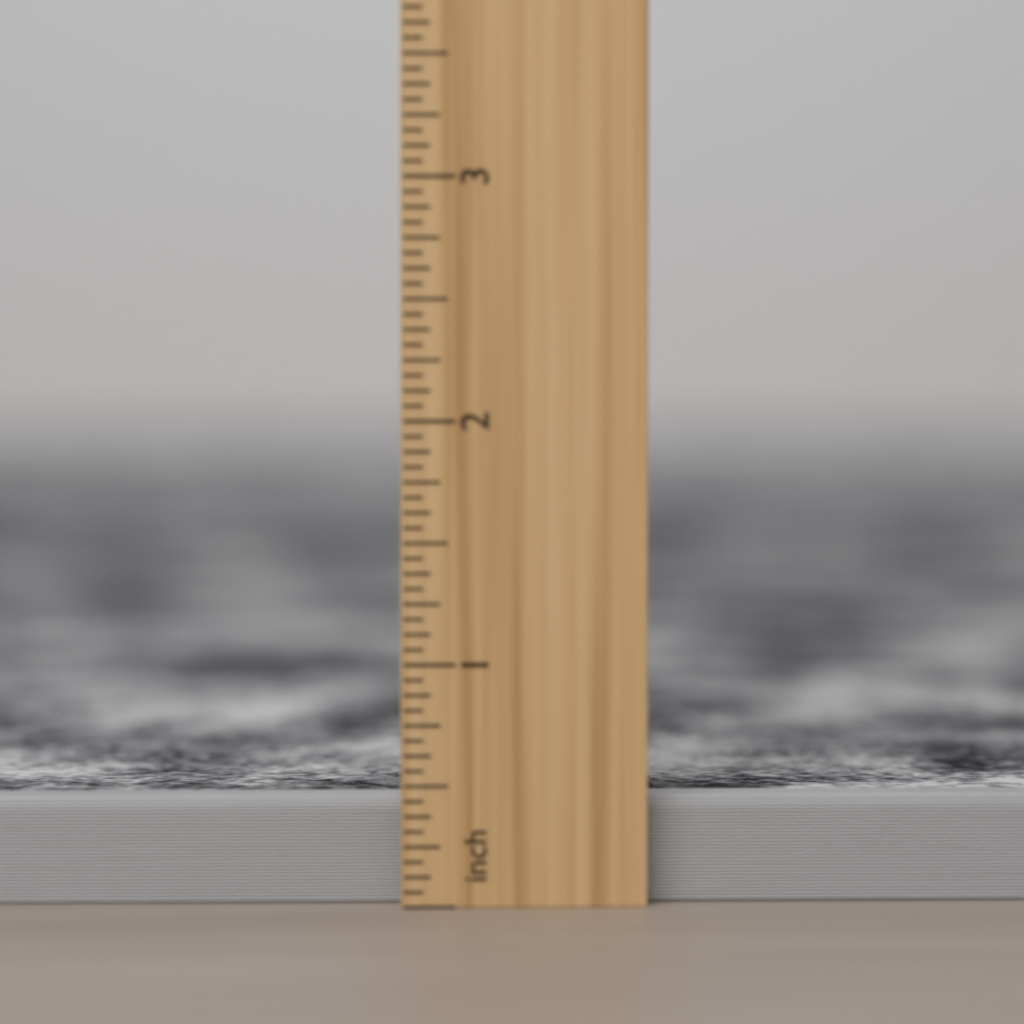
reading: 0.4375 inch
